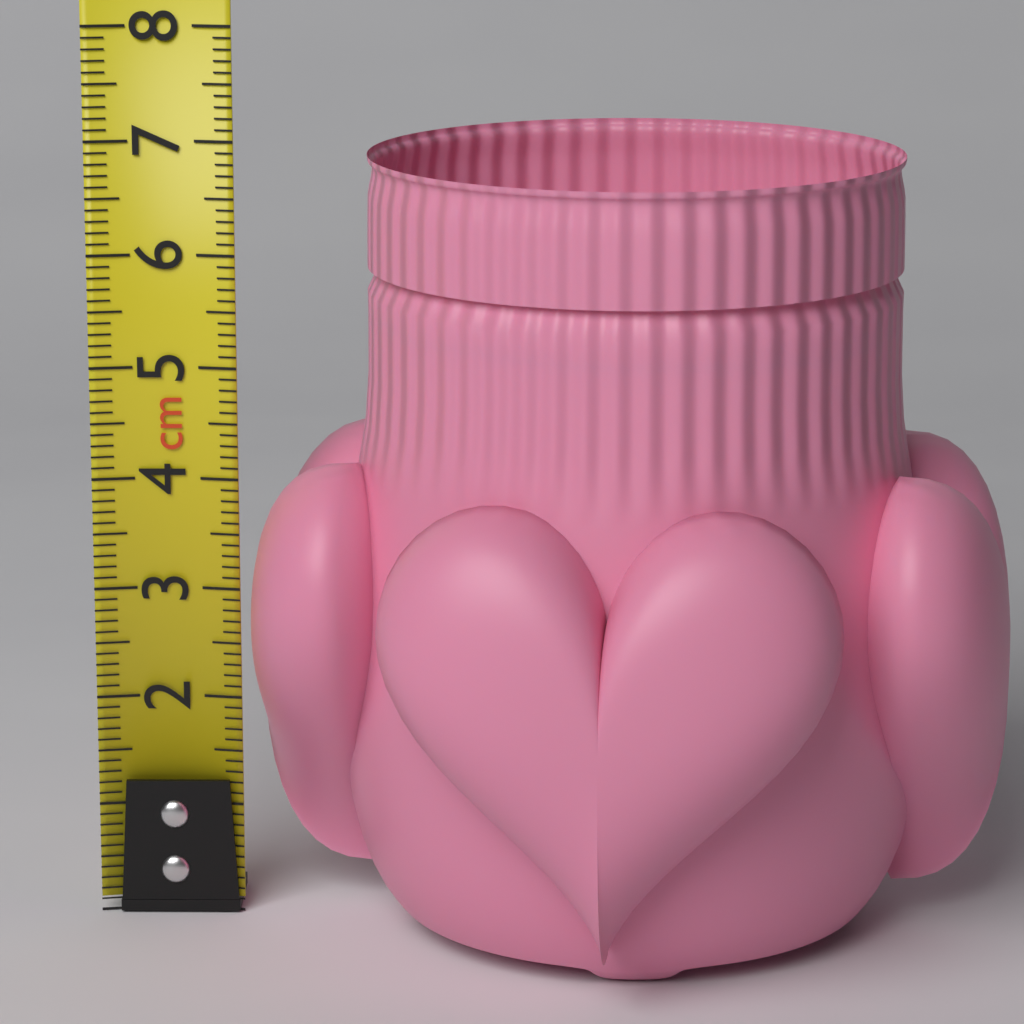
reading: 6.9 cm
